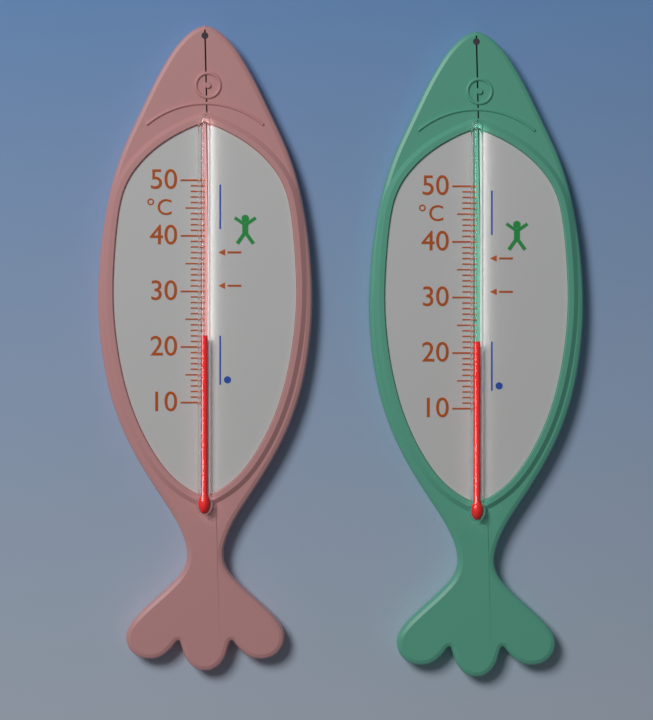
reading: 22 °C
